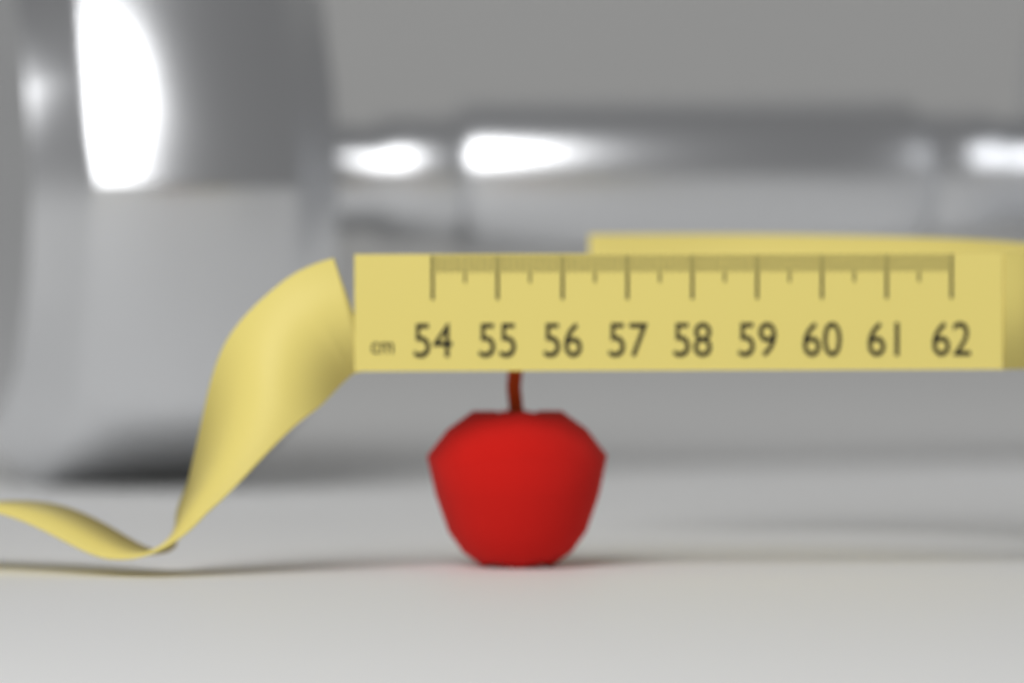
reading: 56.8 cm
